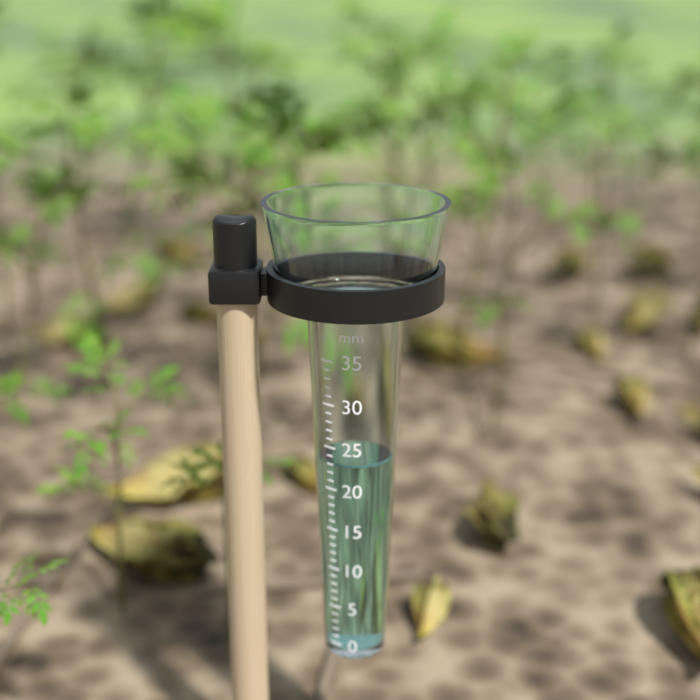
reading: 23 mm
